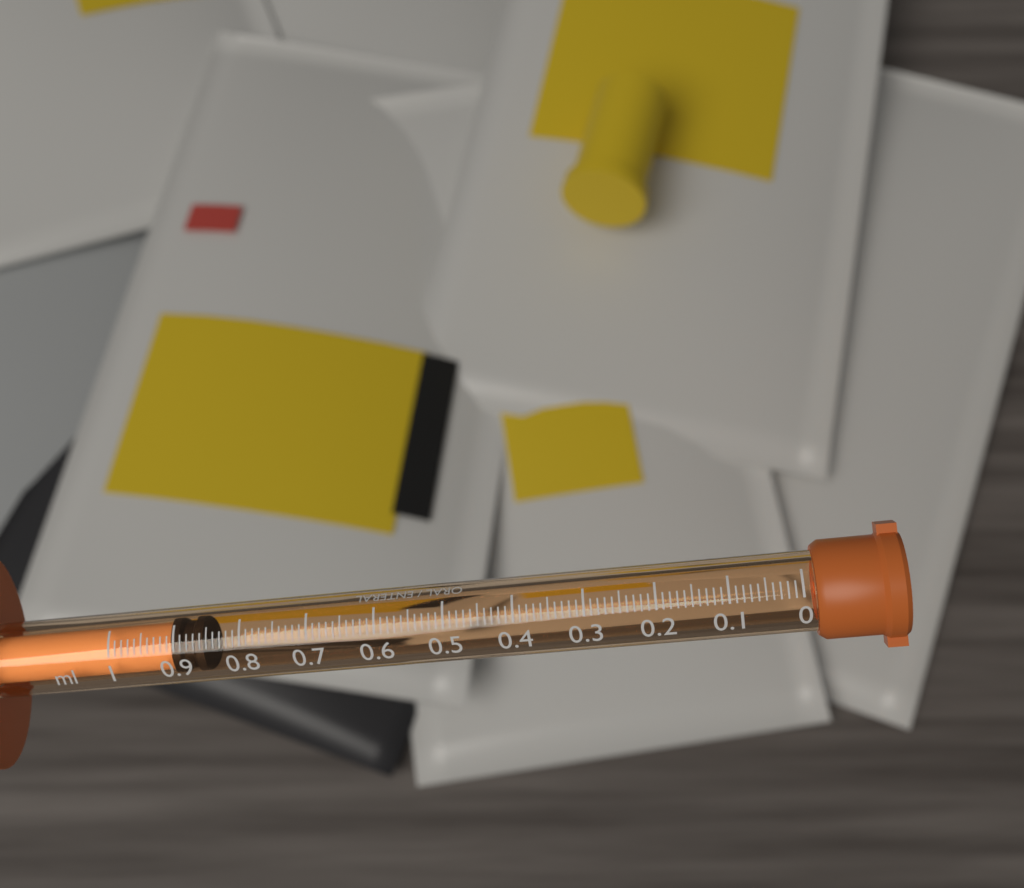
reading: 0.86 ml
